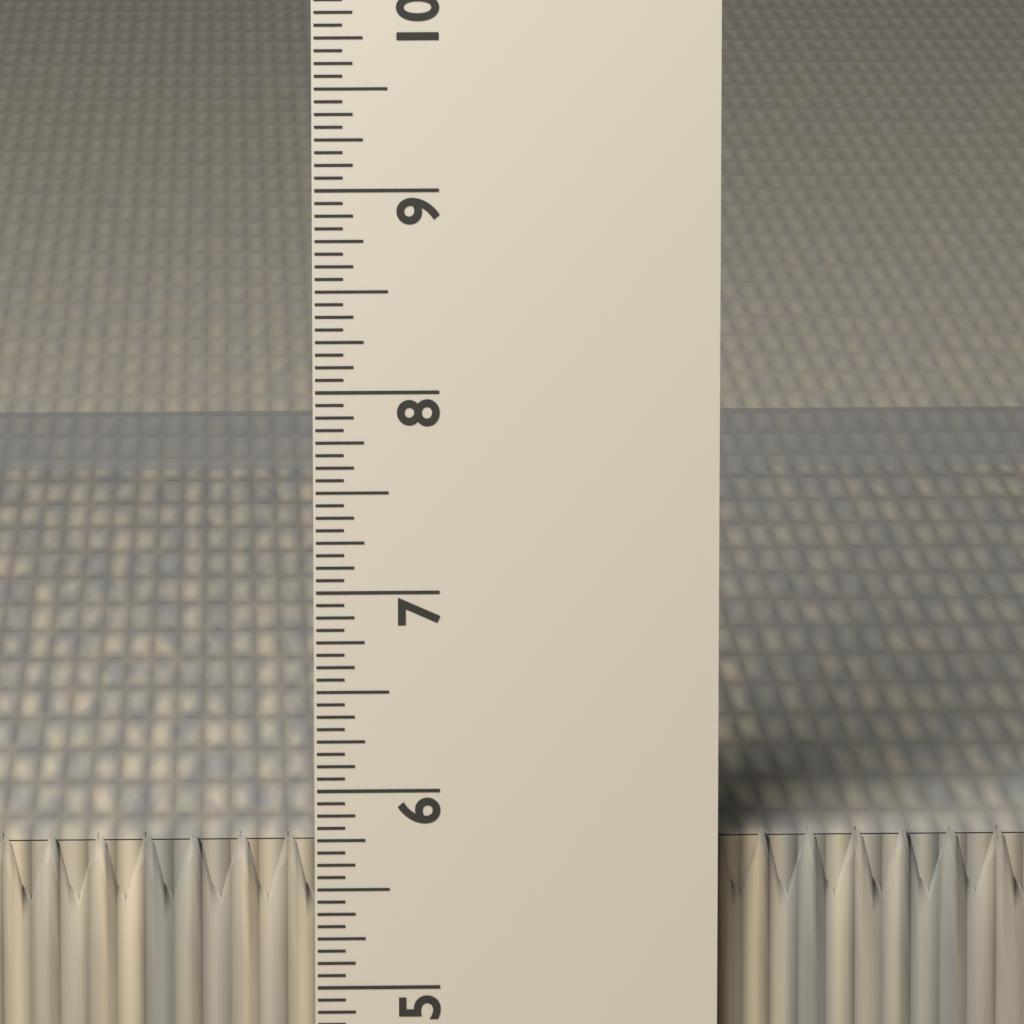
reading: 5.7500 in
